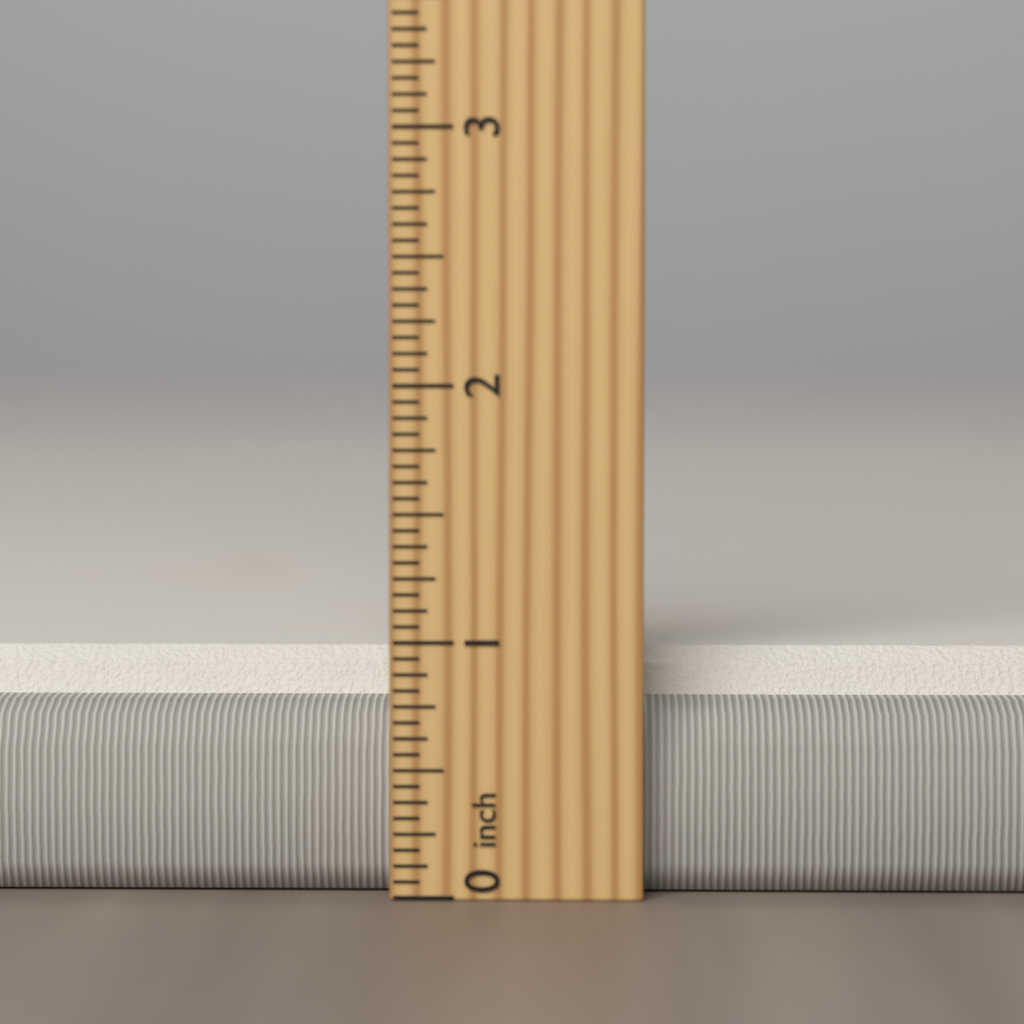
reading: 0.9375 inch
